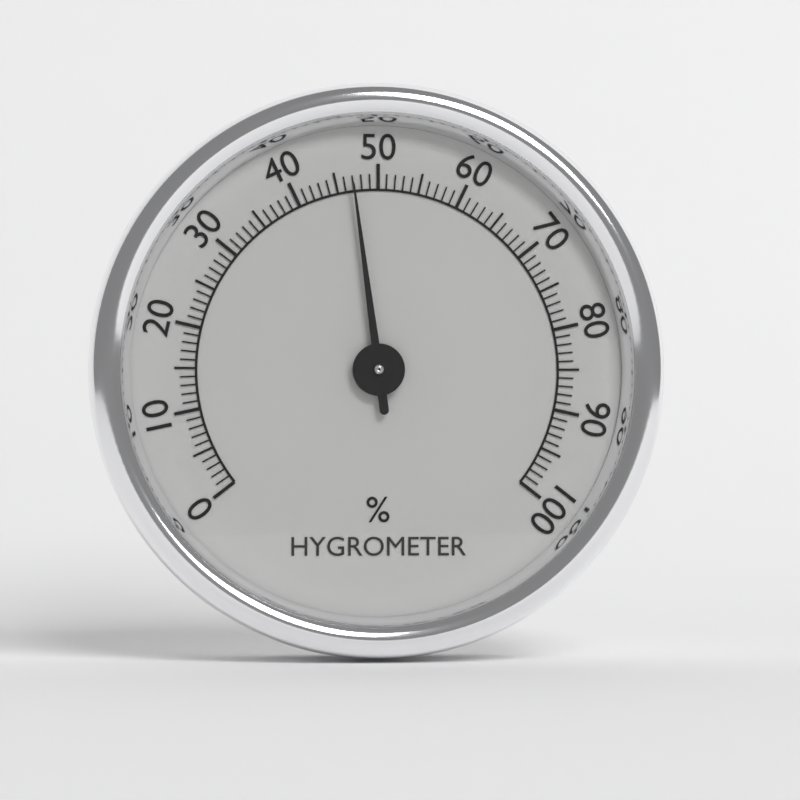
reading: 47 %
